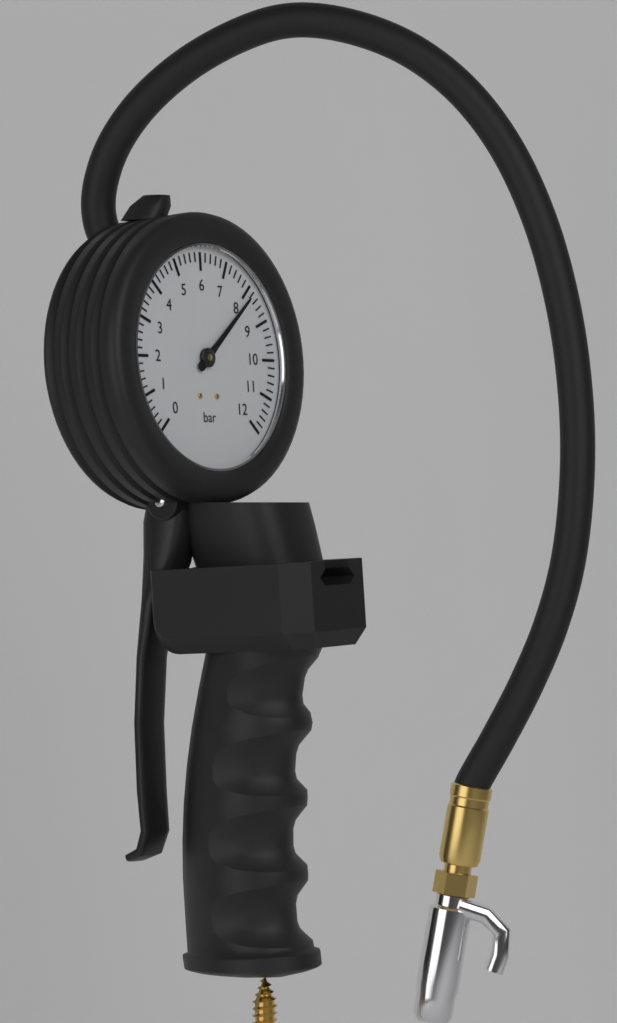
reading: 8.2 bar
